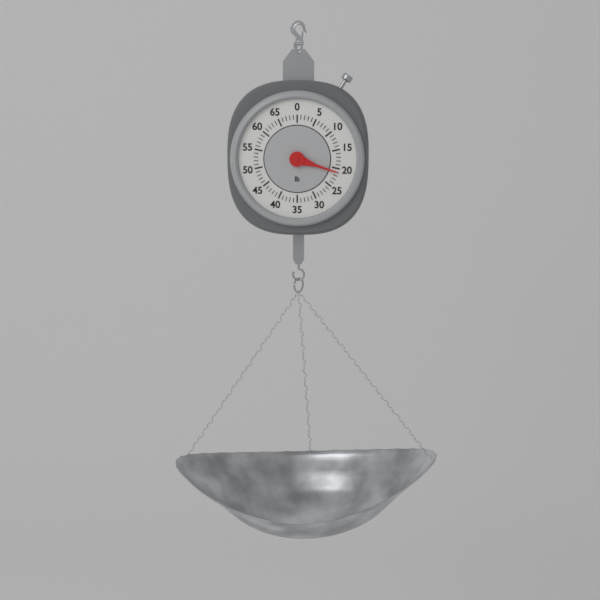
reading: 21 lb
